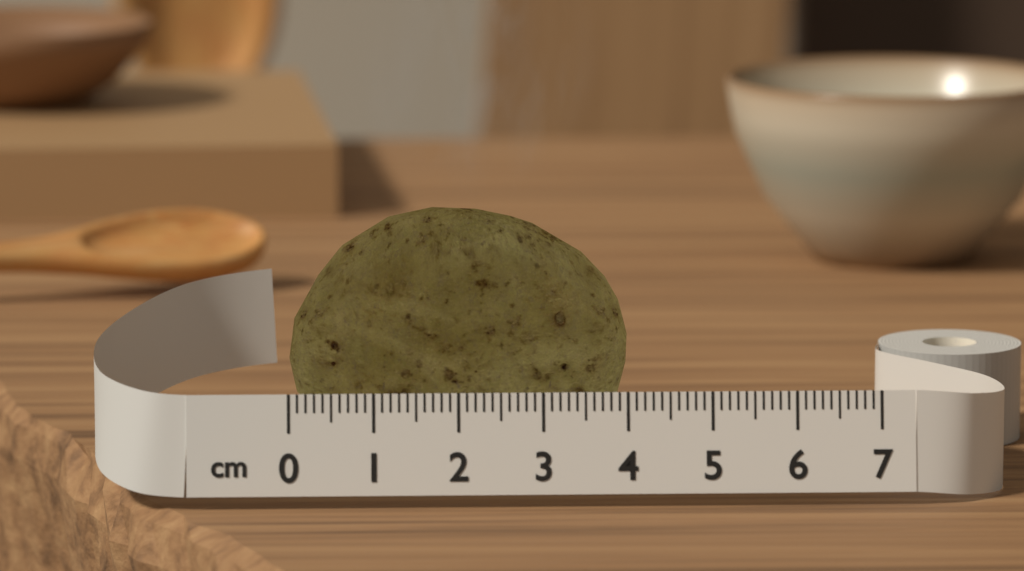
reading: 4.1 cm
